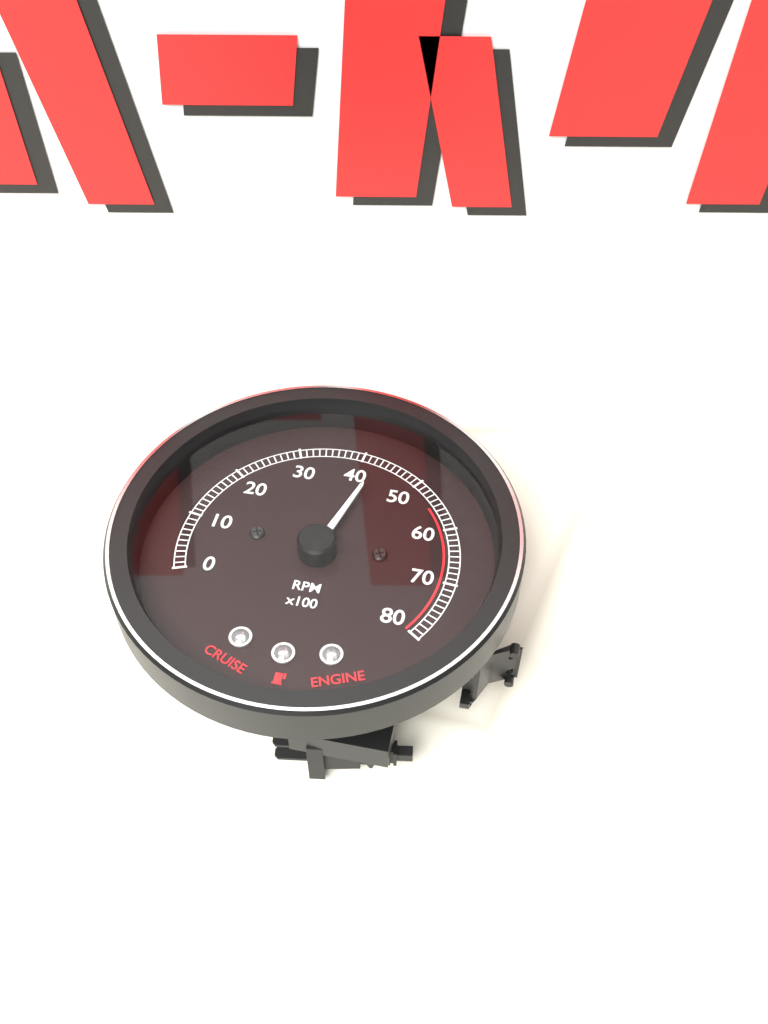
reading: 4300 RPM
